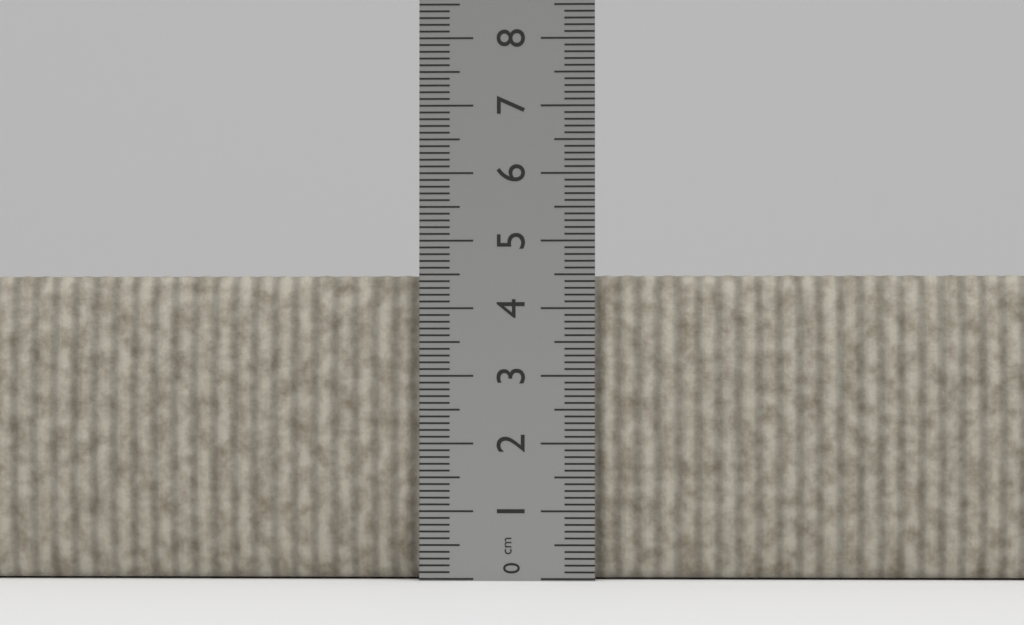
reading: 4.5 cm
